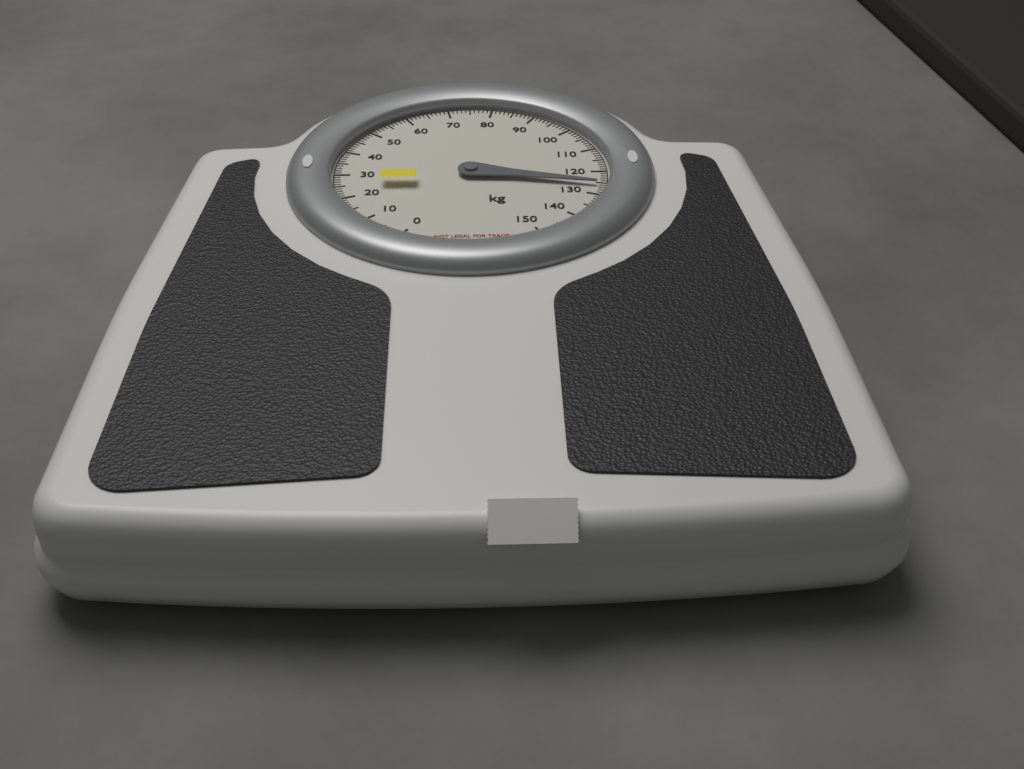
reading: 126 kg
